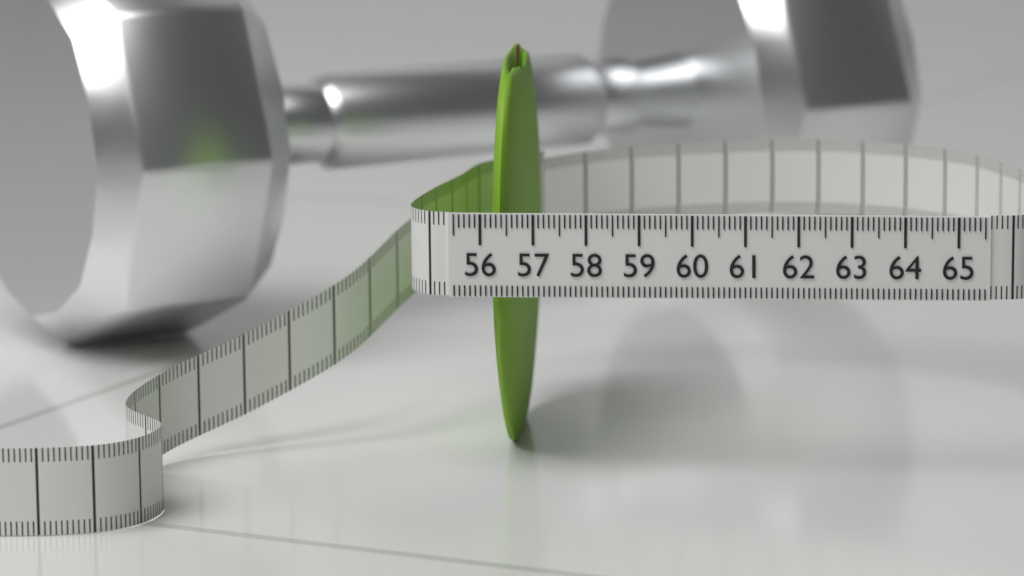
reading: 56.7 (no unit)
